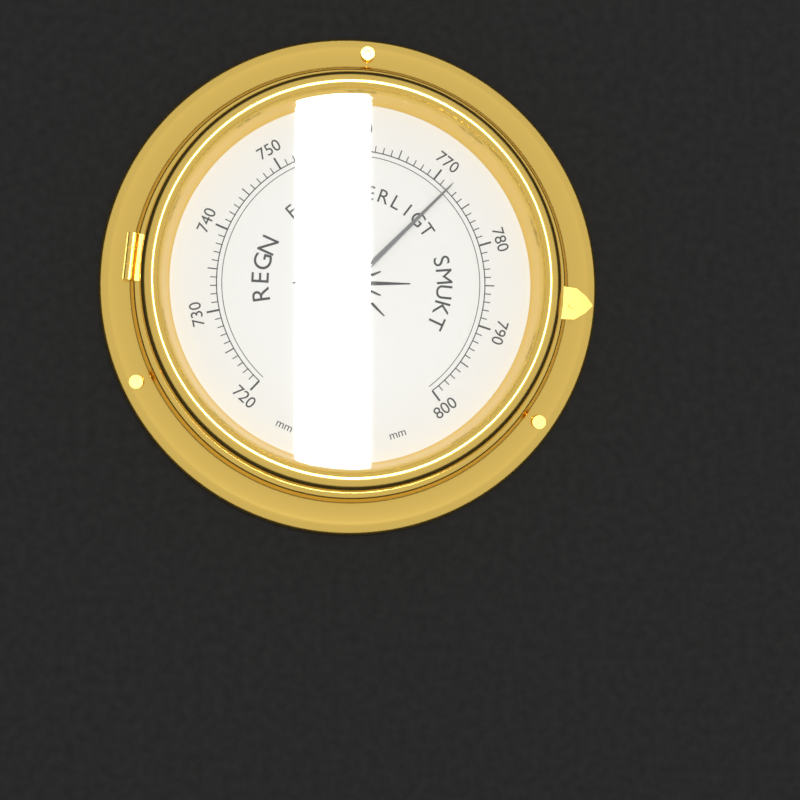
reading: 772 mm
